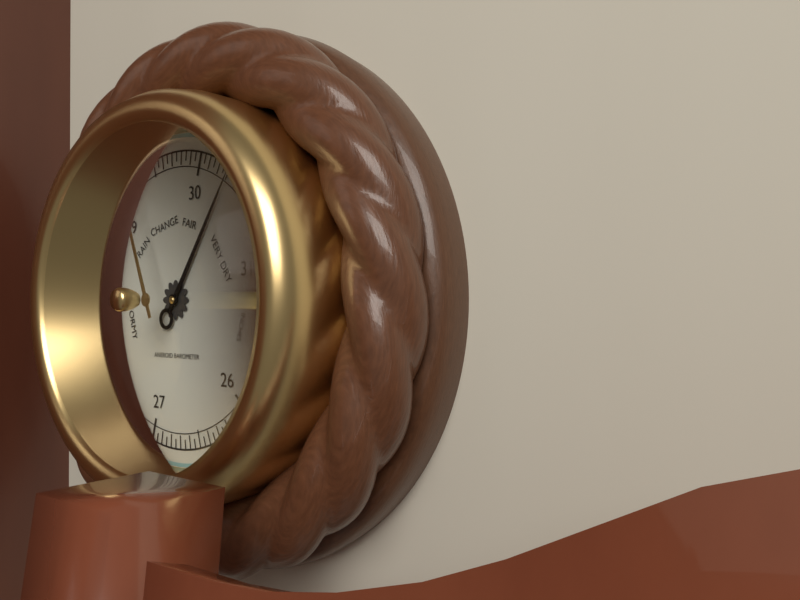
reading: 30.30 inHg
